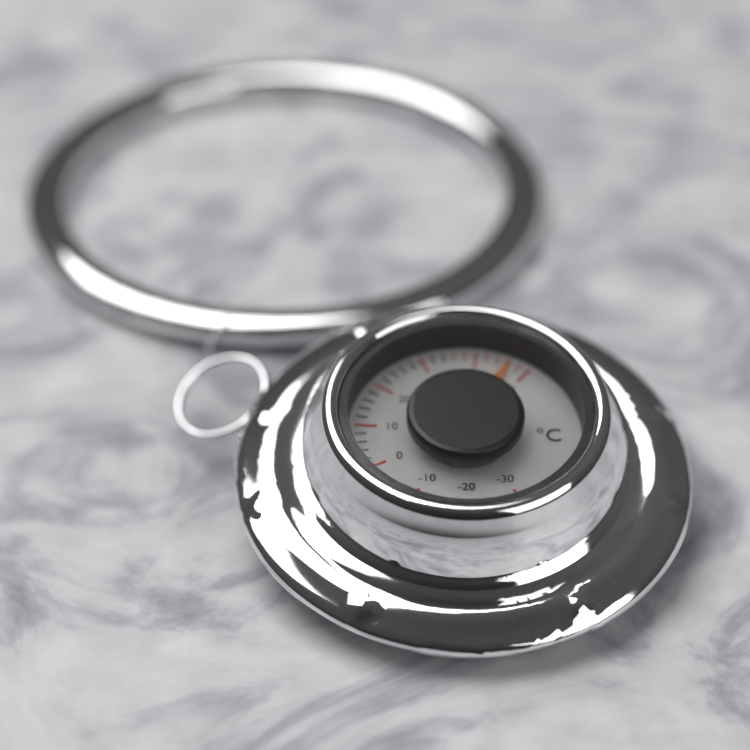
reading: 46 °C
